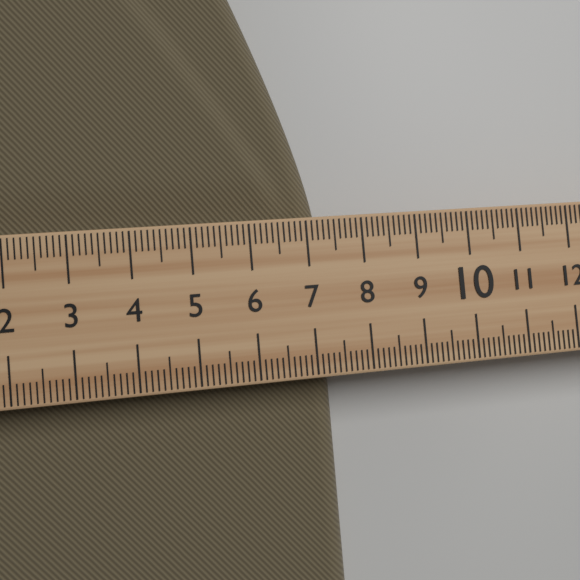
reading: 7.4 (no unit)
